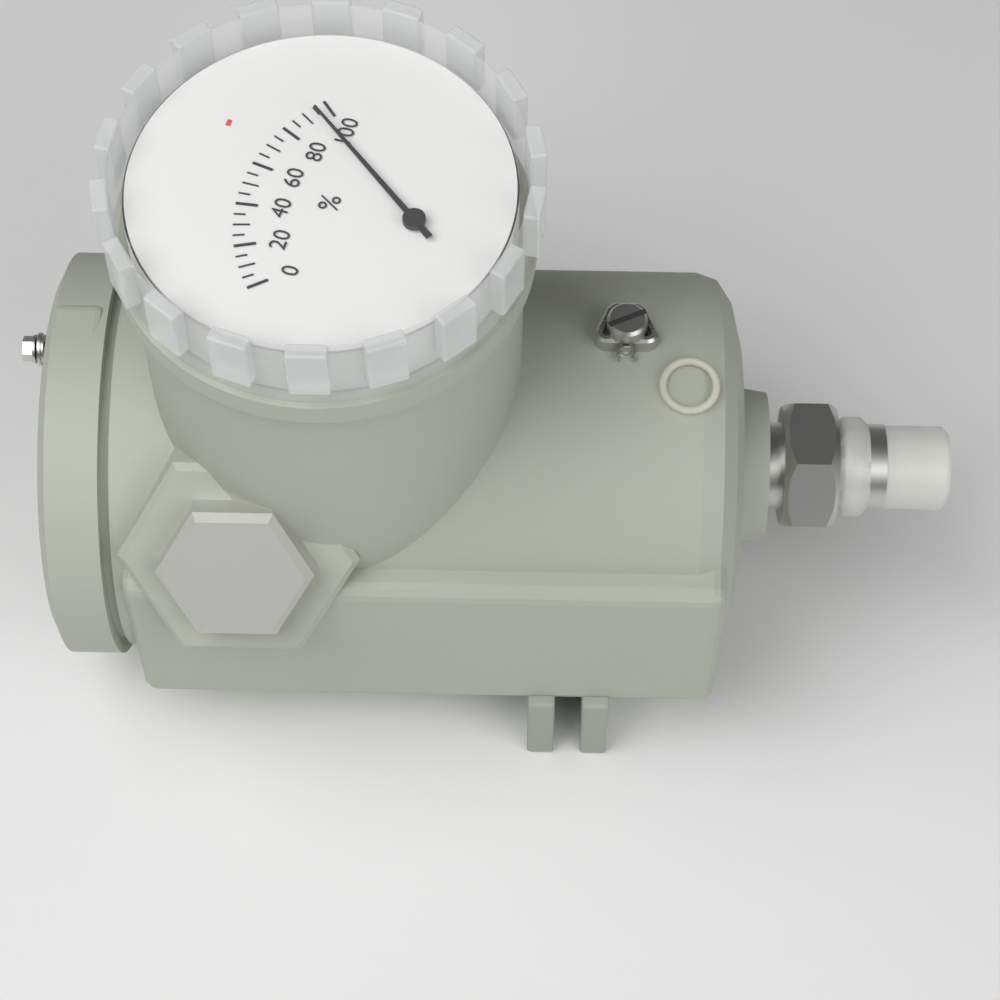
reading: 95 %
